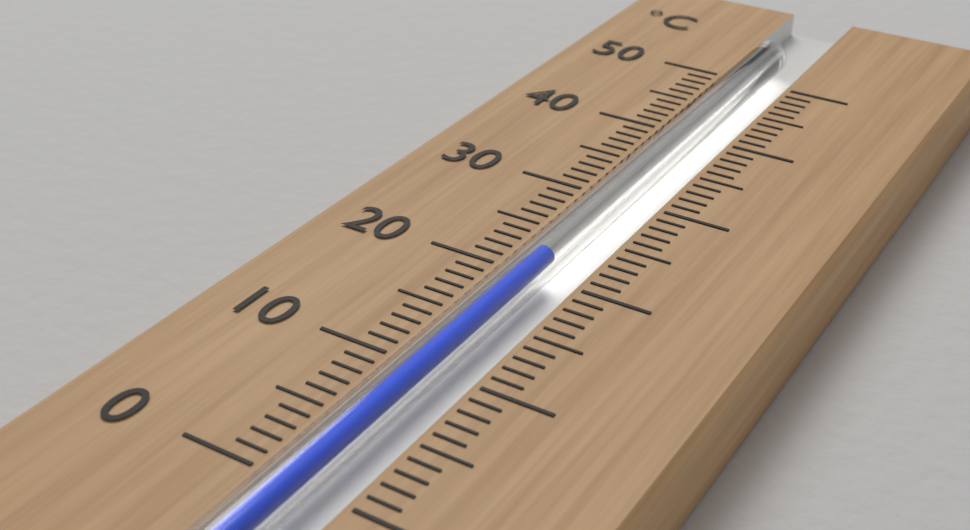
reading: 22 °C
